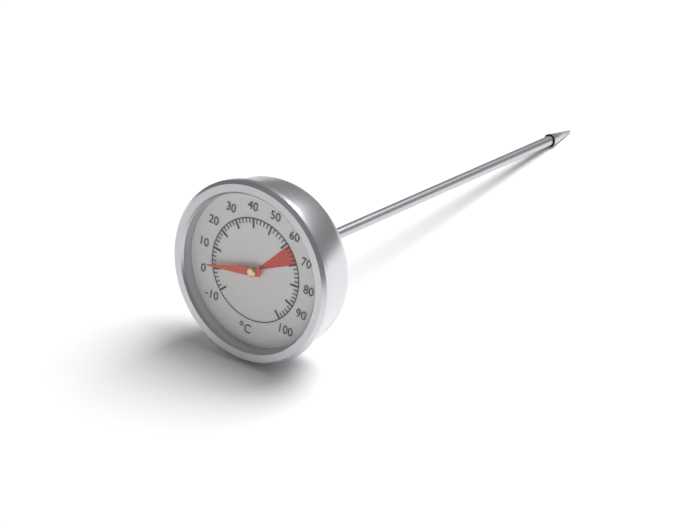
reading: 2 °C
